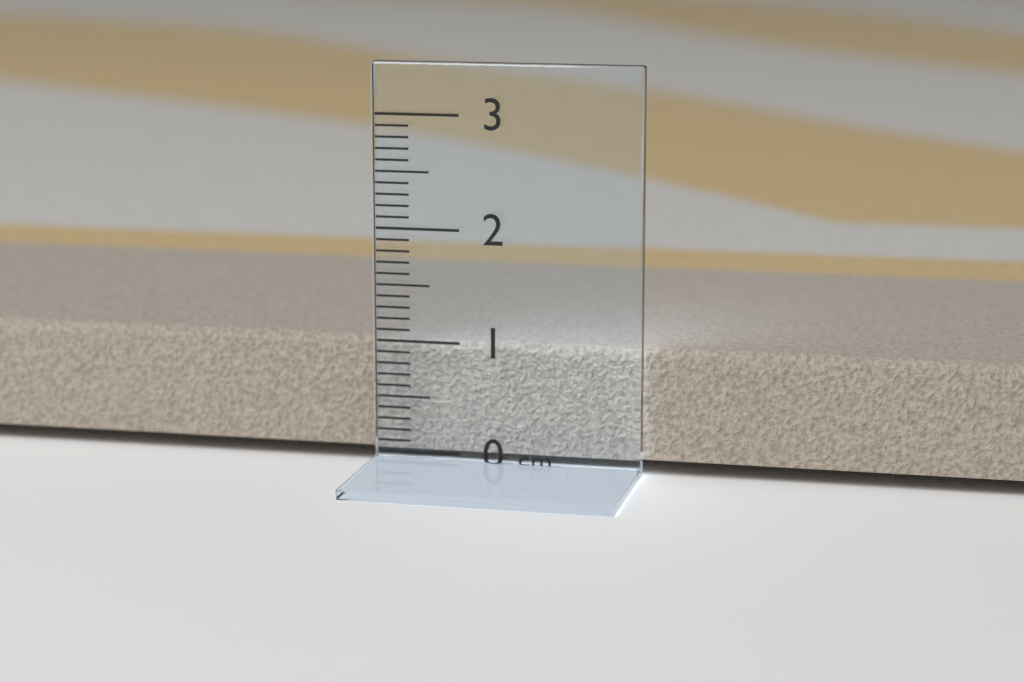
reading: 1.0 cm
